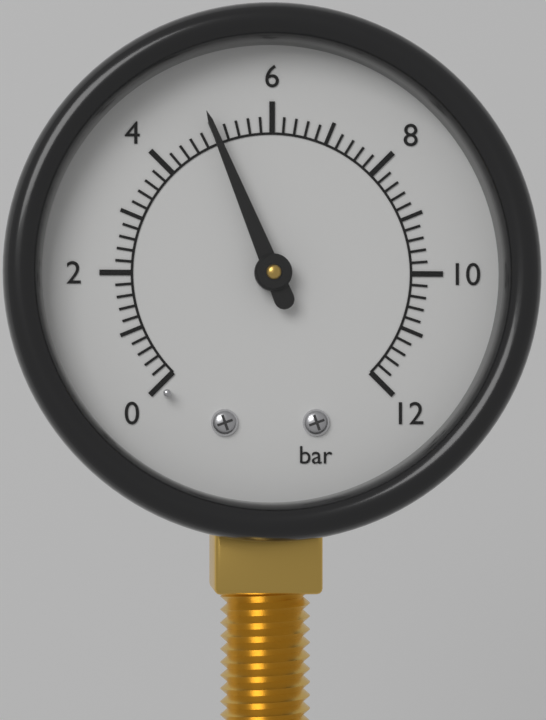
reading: 5.0 bar
